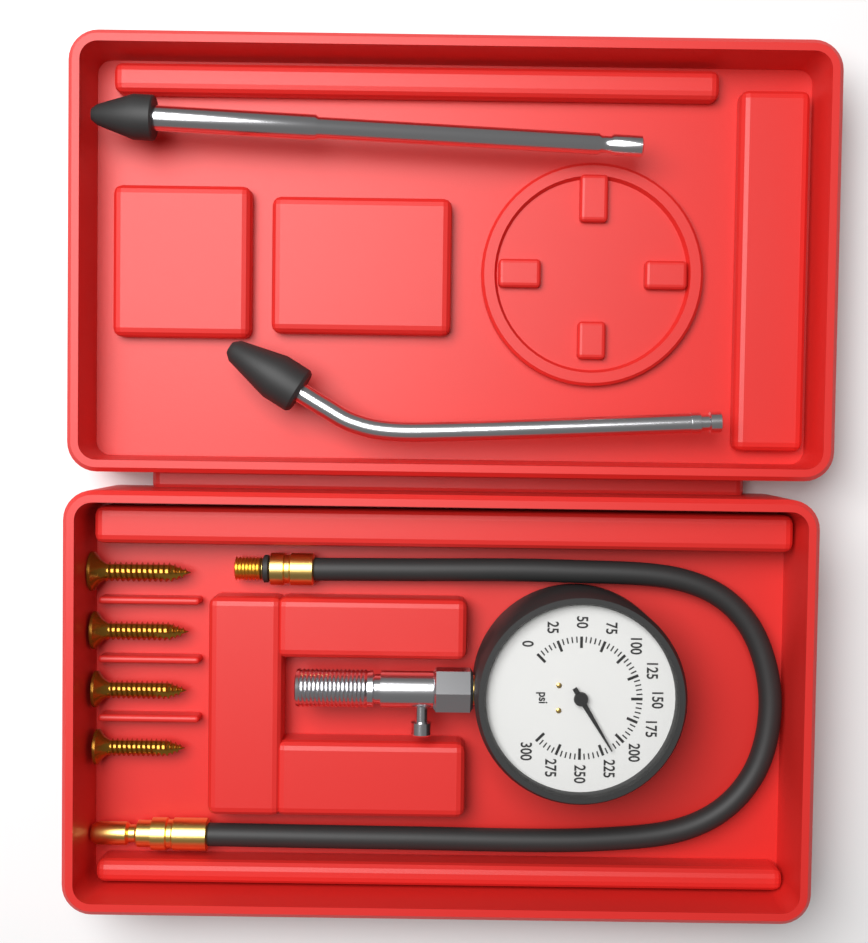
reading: 215 psi
